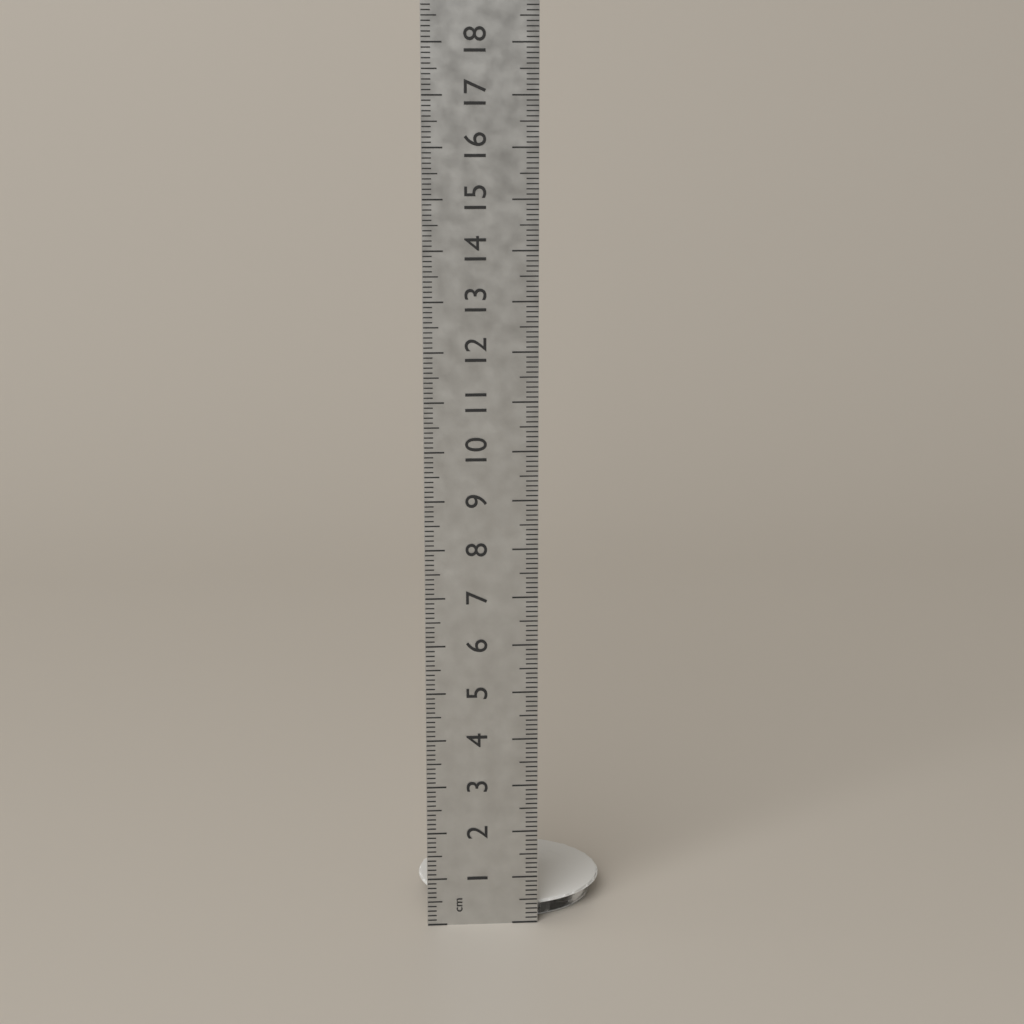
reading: 0.4 cm
